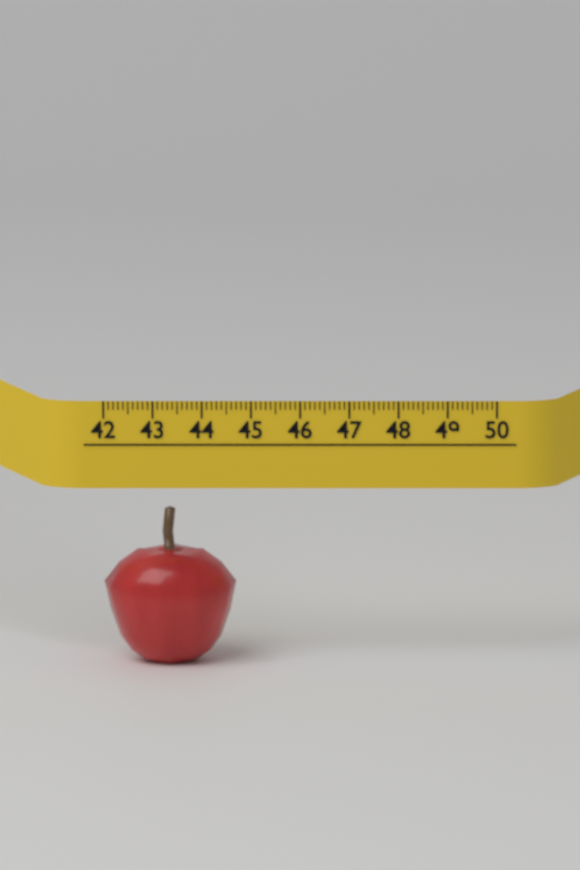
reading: 44.7 (no unit)
